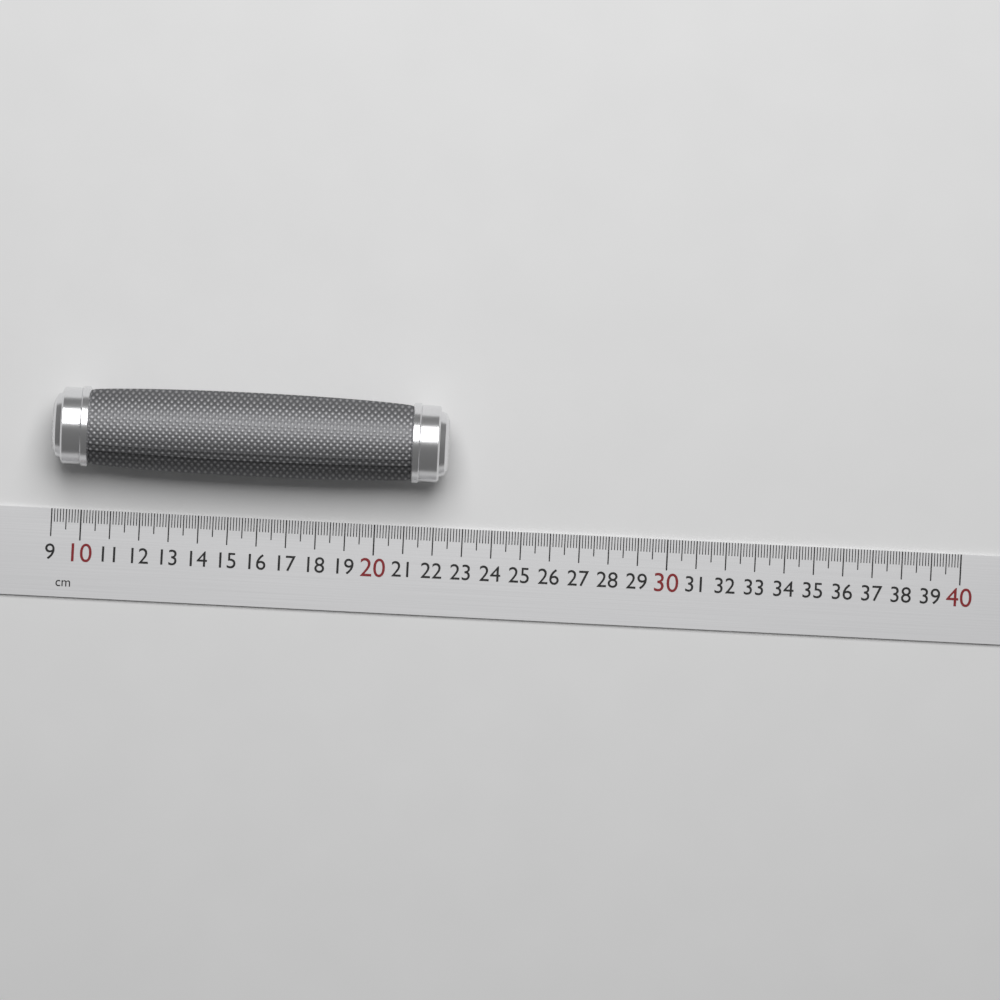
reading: 22.4 cm
